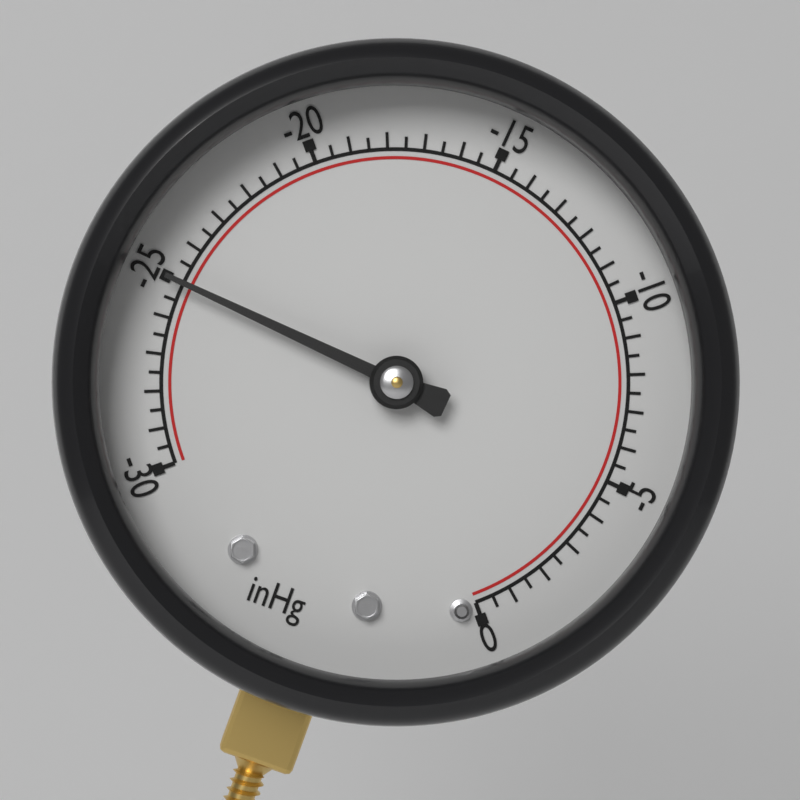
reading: -25.0 inHg
